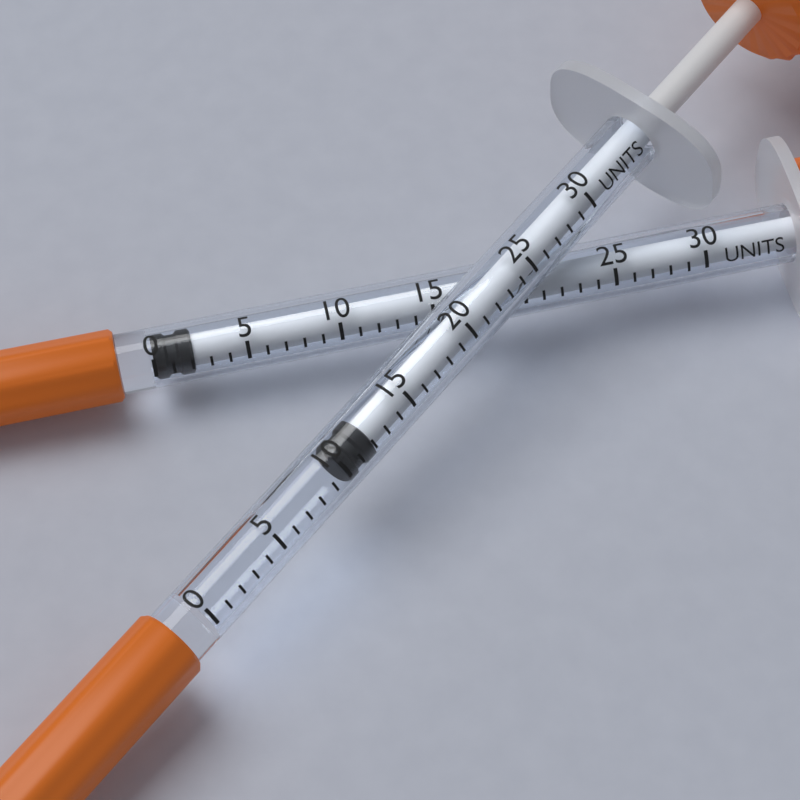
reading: 10 units
